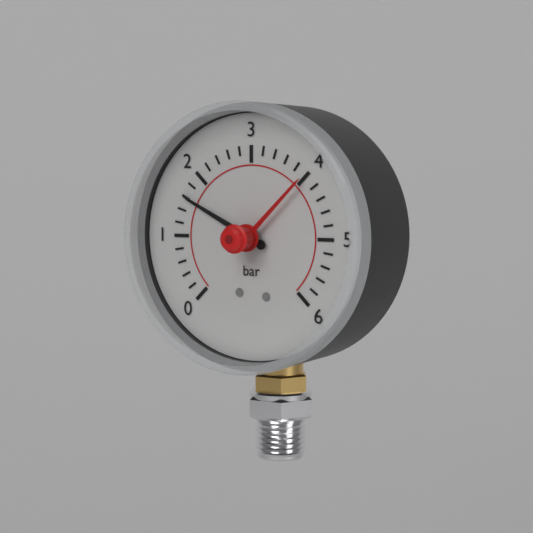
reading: 1.6 bar
